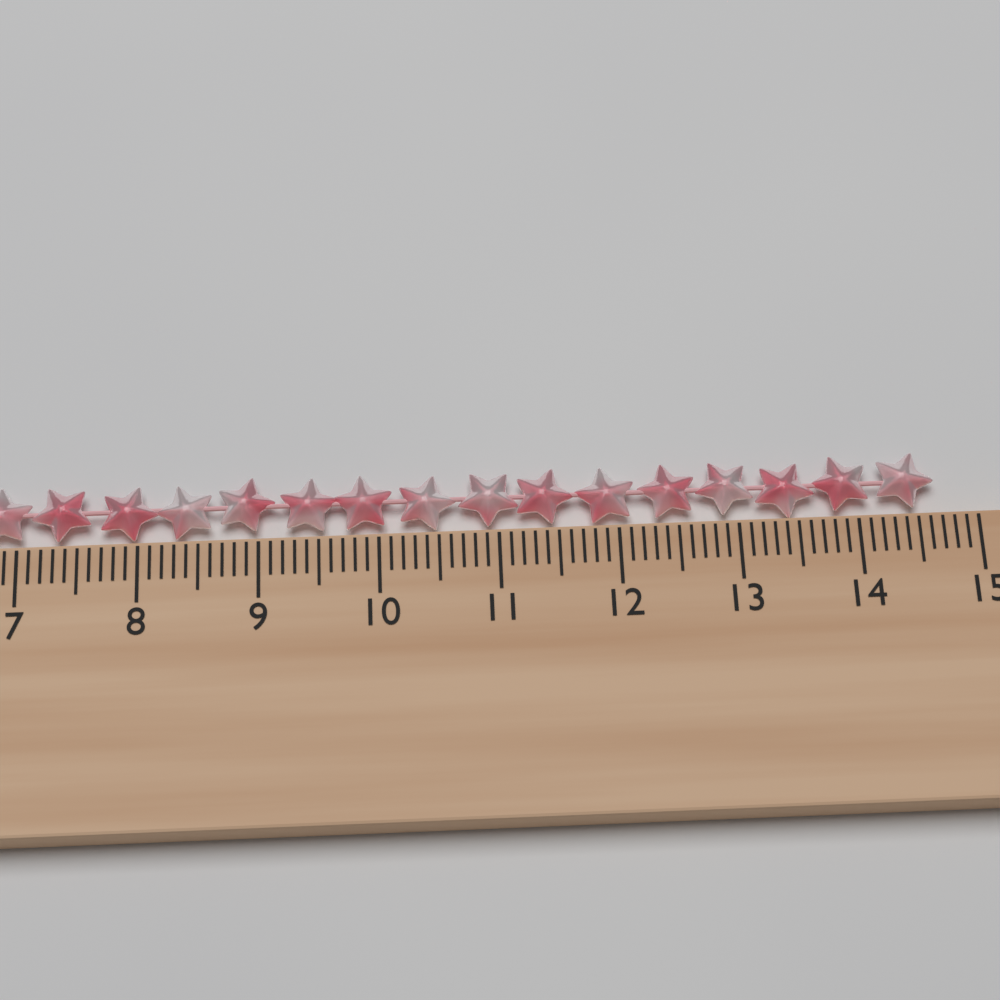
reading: 14.7 cm
